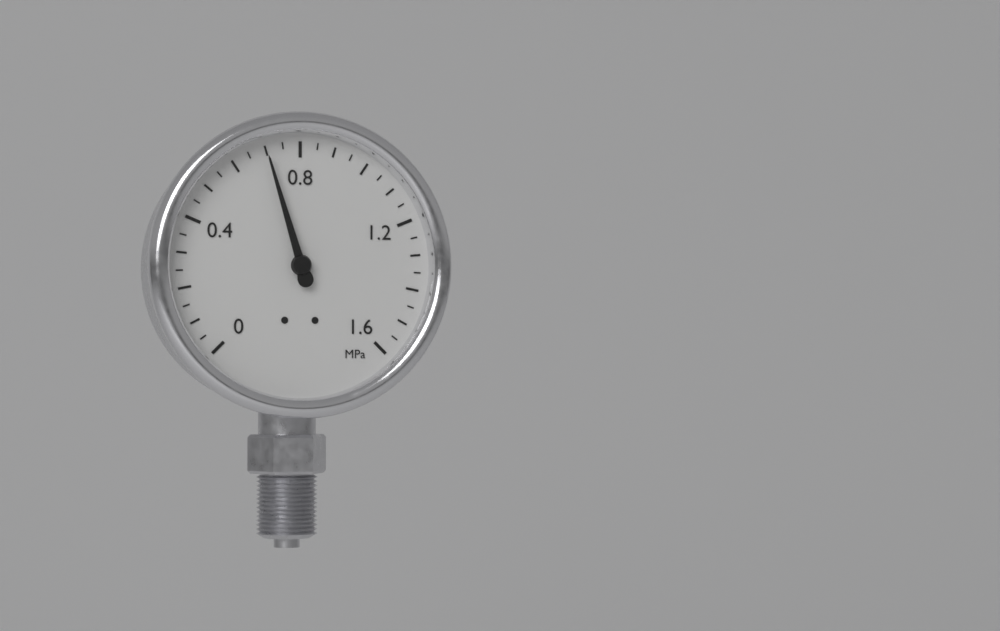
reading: 0.70 MPa
